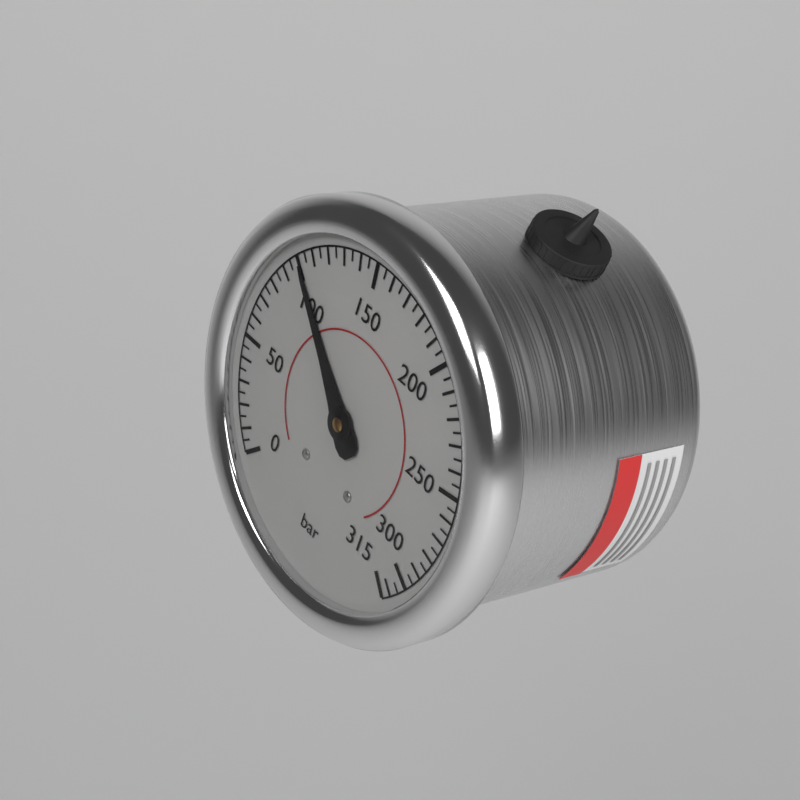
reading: 100 bar
